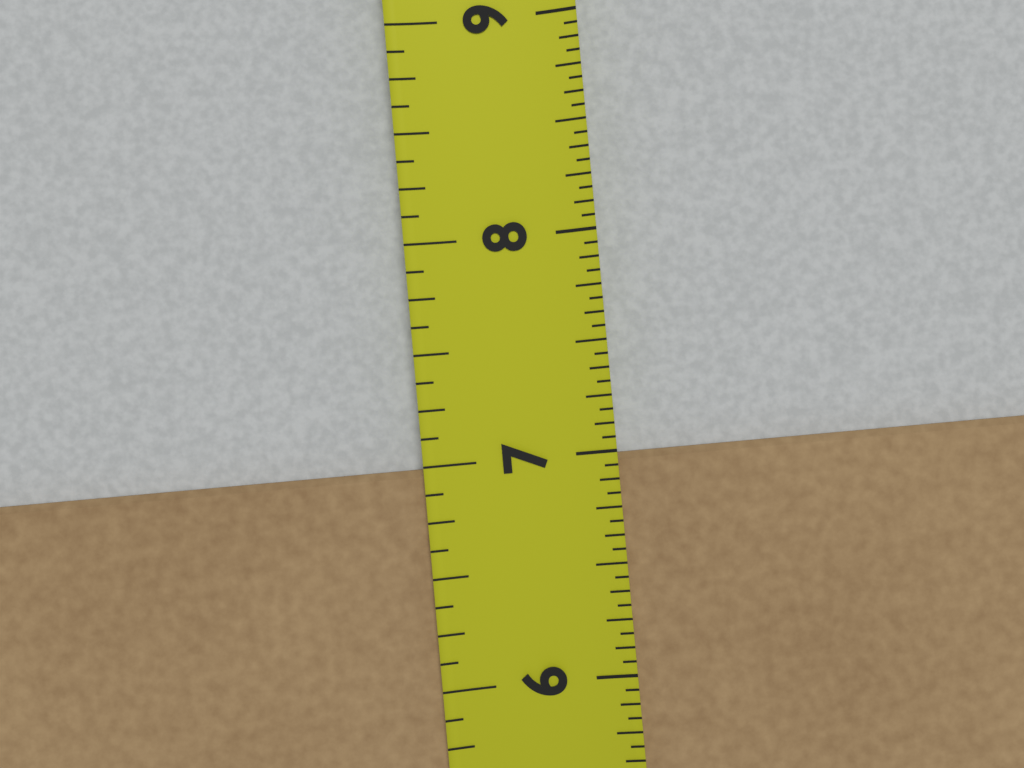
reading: 7.0000 in
